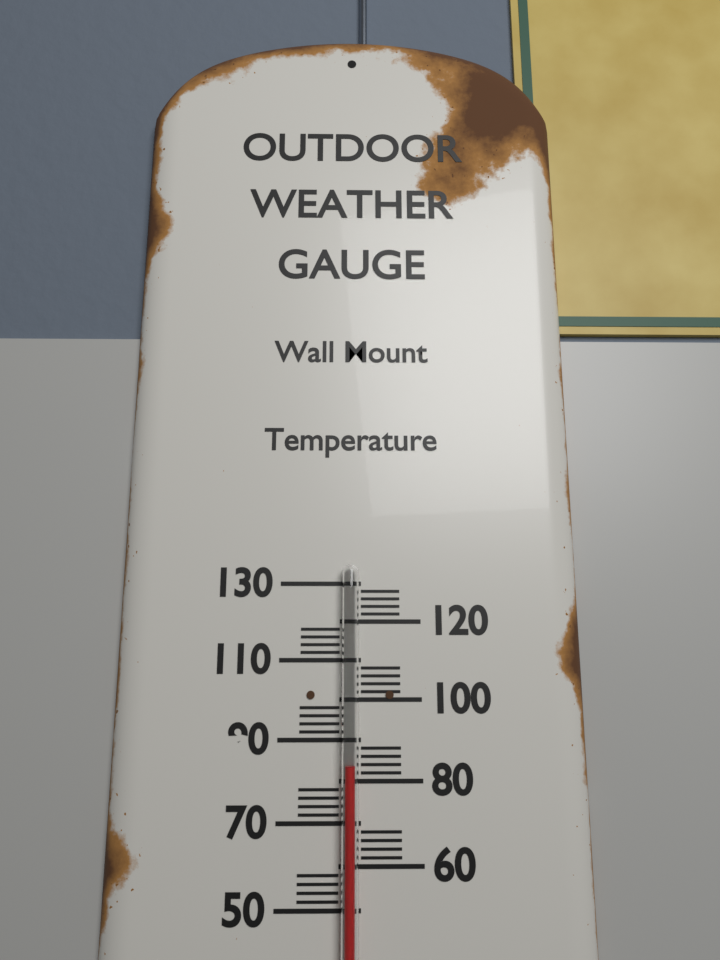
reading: 84 (no unit)
